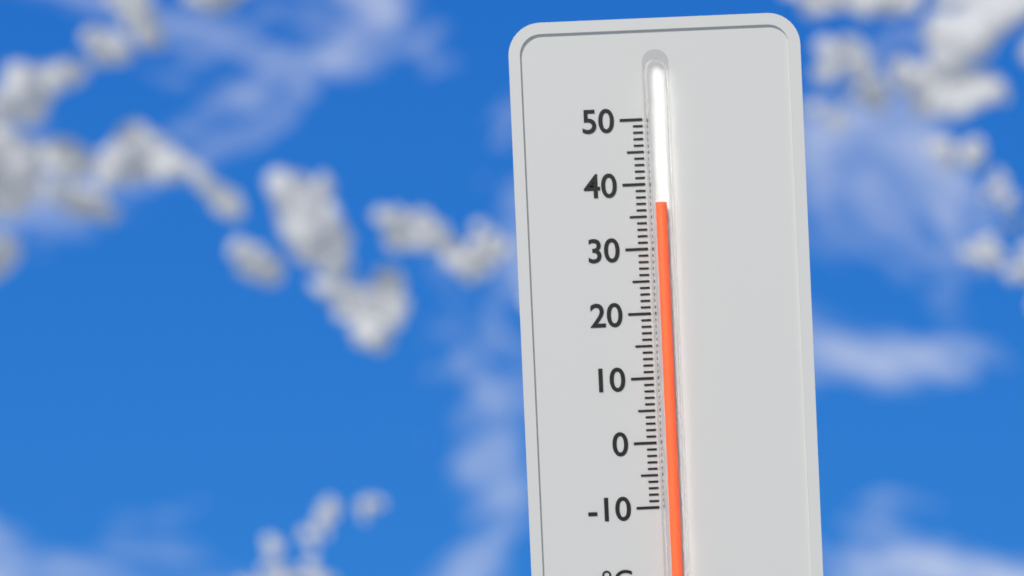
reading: 37 °C
